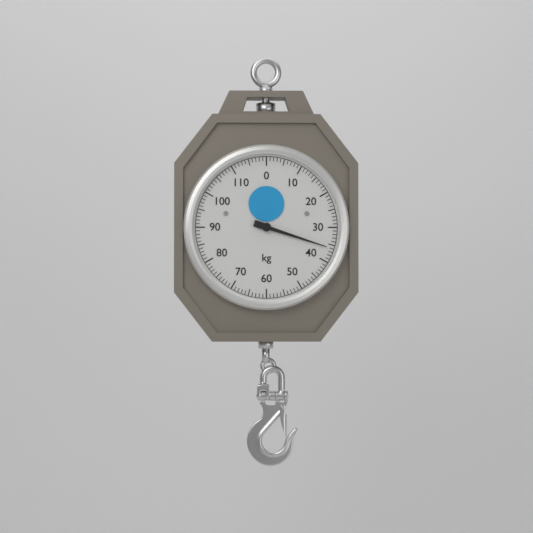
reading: 36 kg
